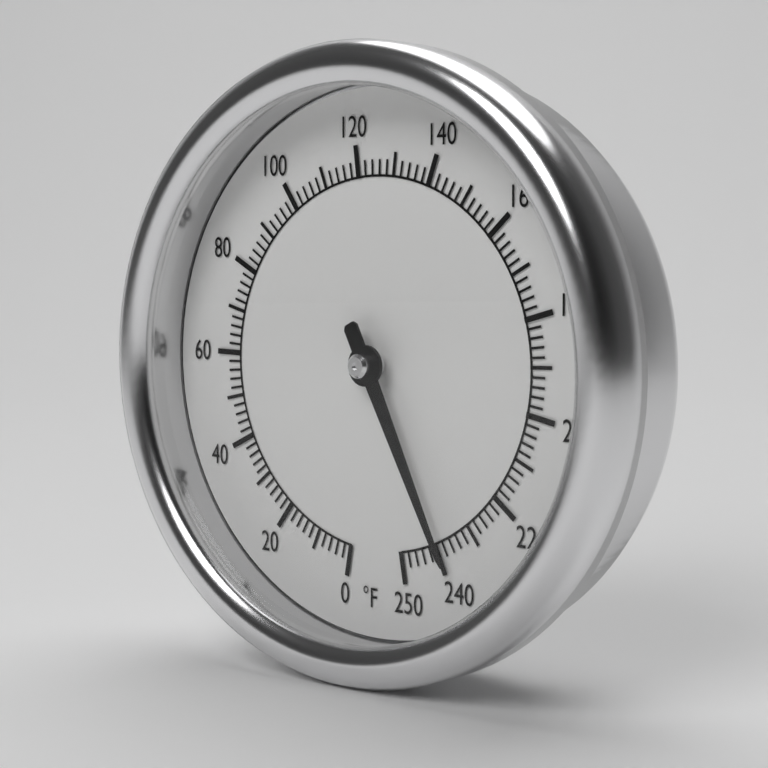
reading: 238 °F
